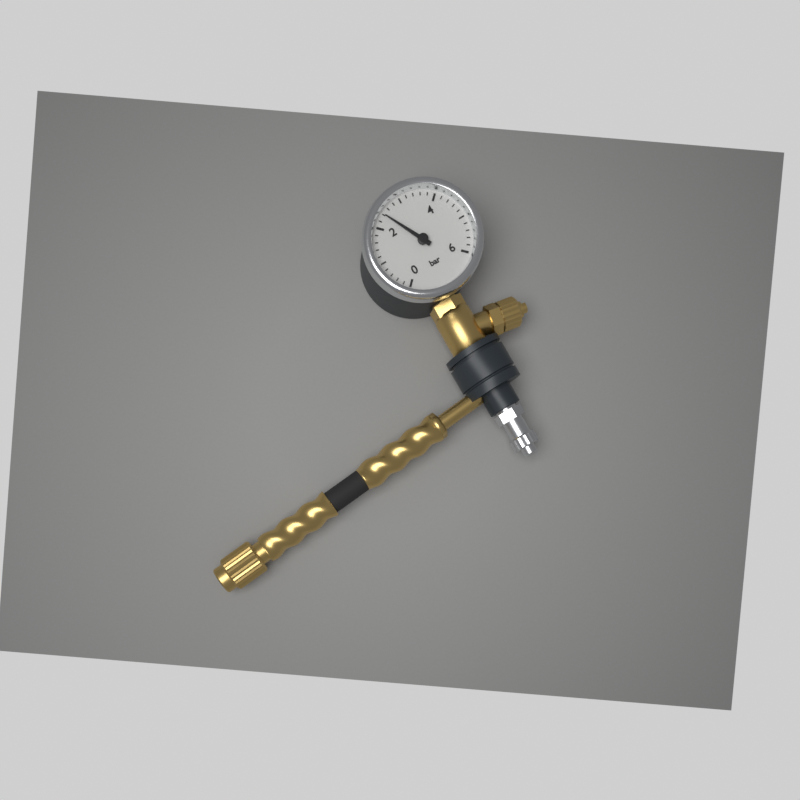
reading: 2.4 bar
